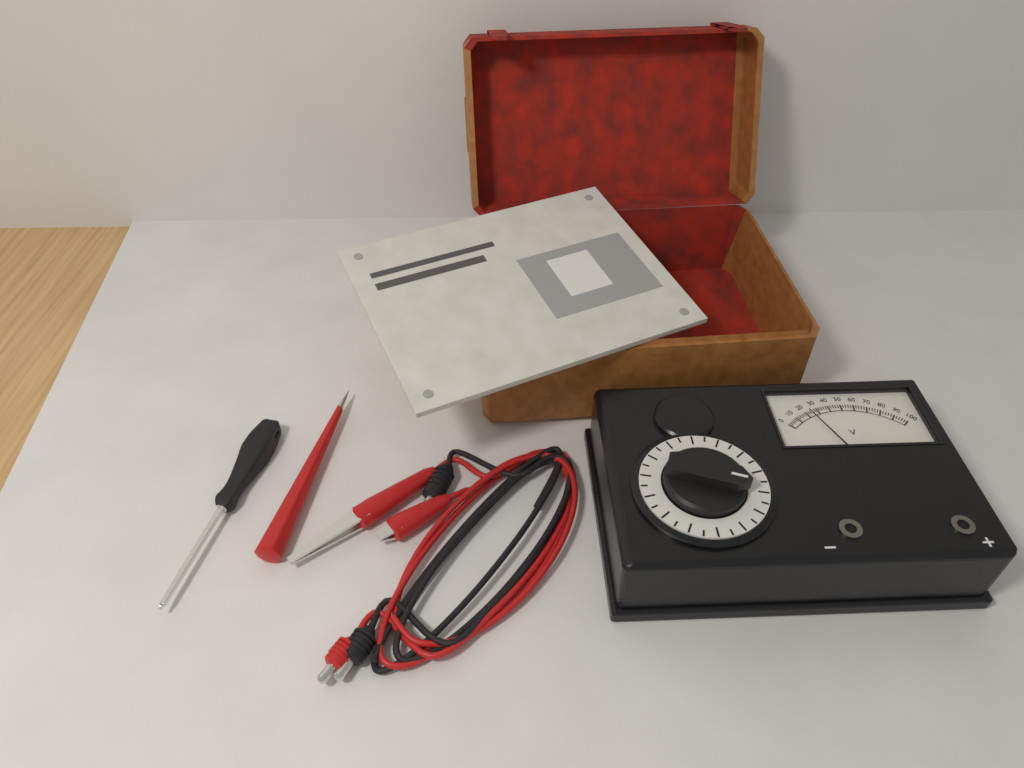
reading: 24 V
